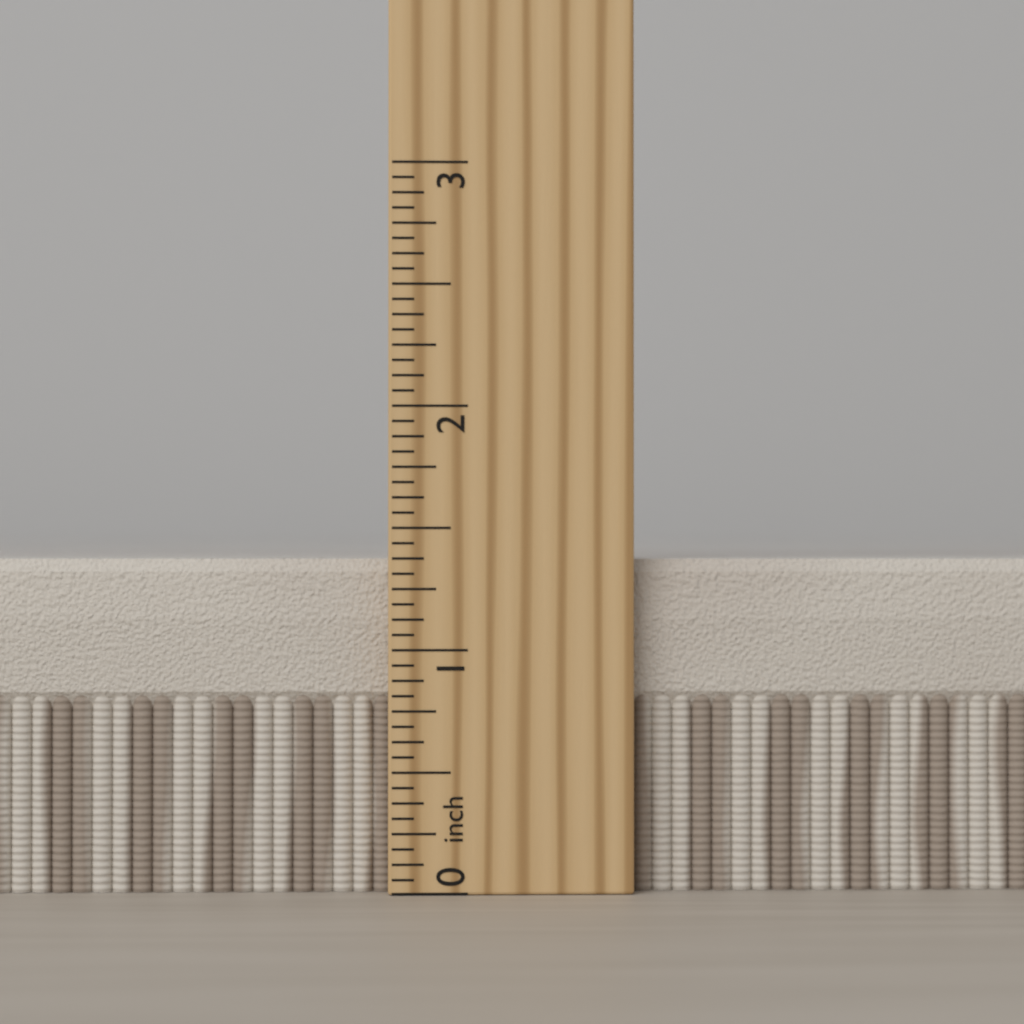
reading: 1.3750 inch
